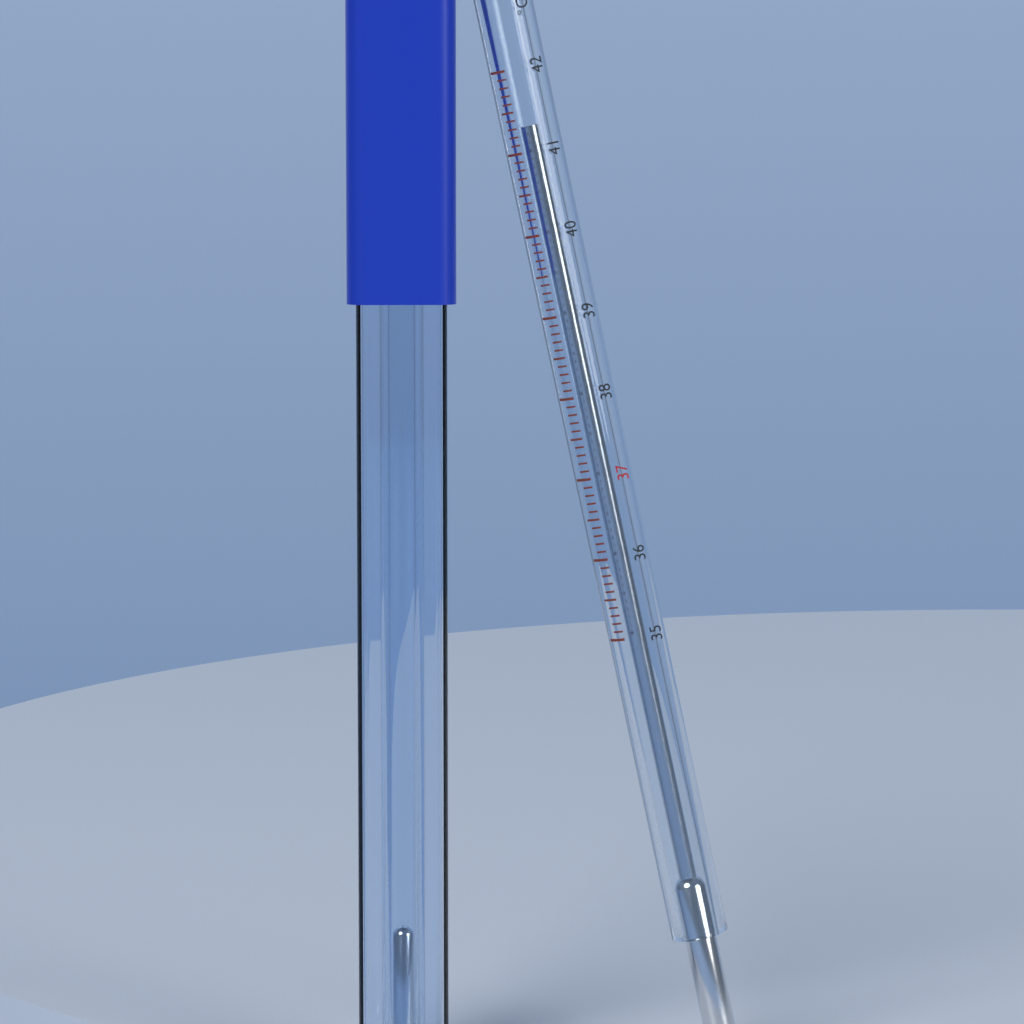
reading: 41.3 °C
